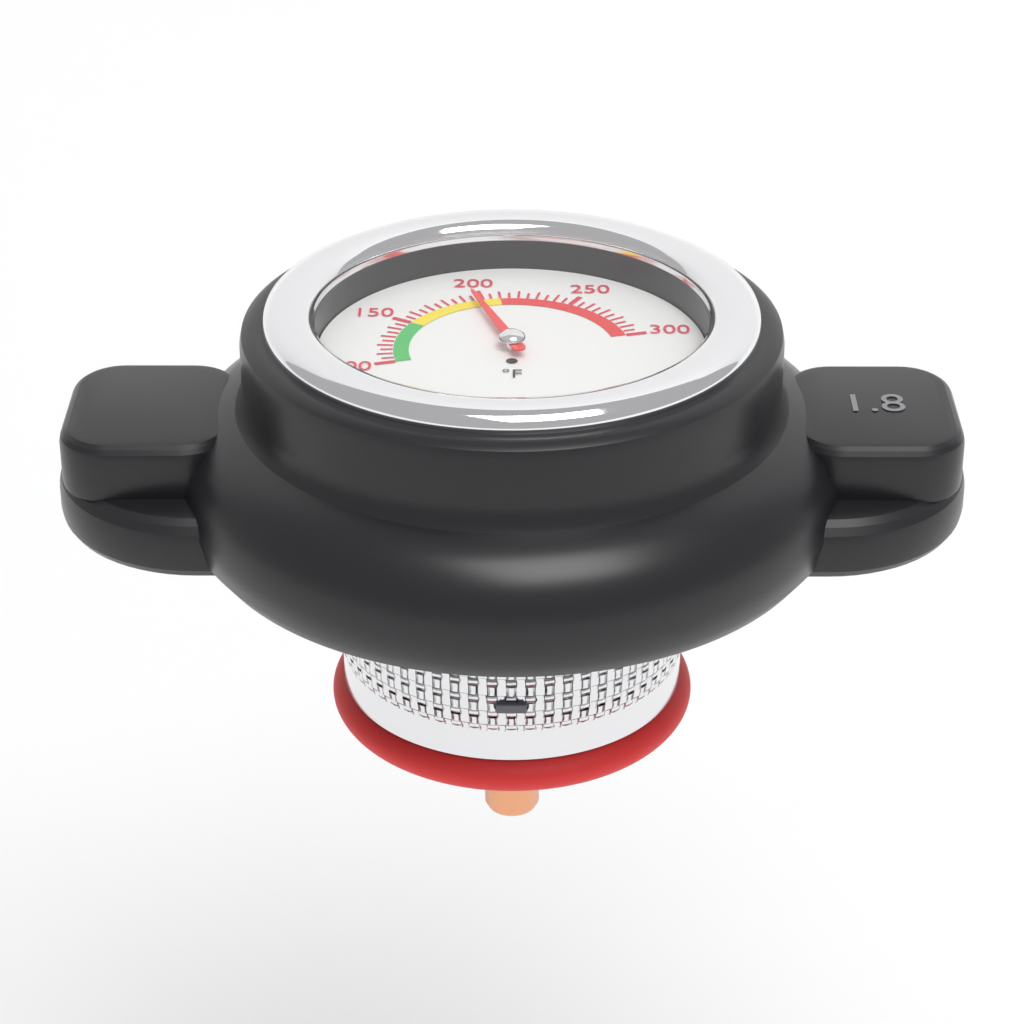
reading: 195 °F
